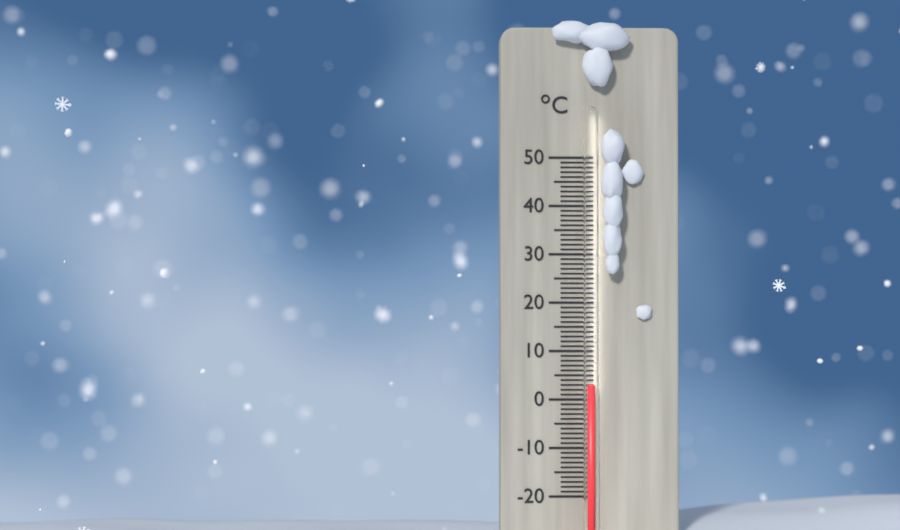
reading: 3 °C
